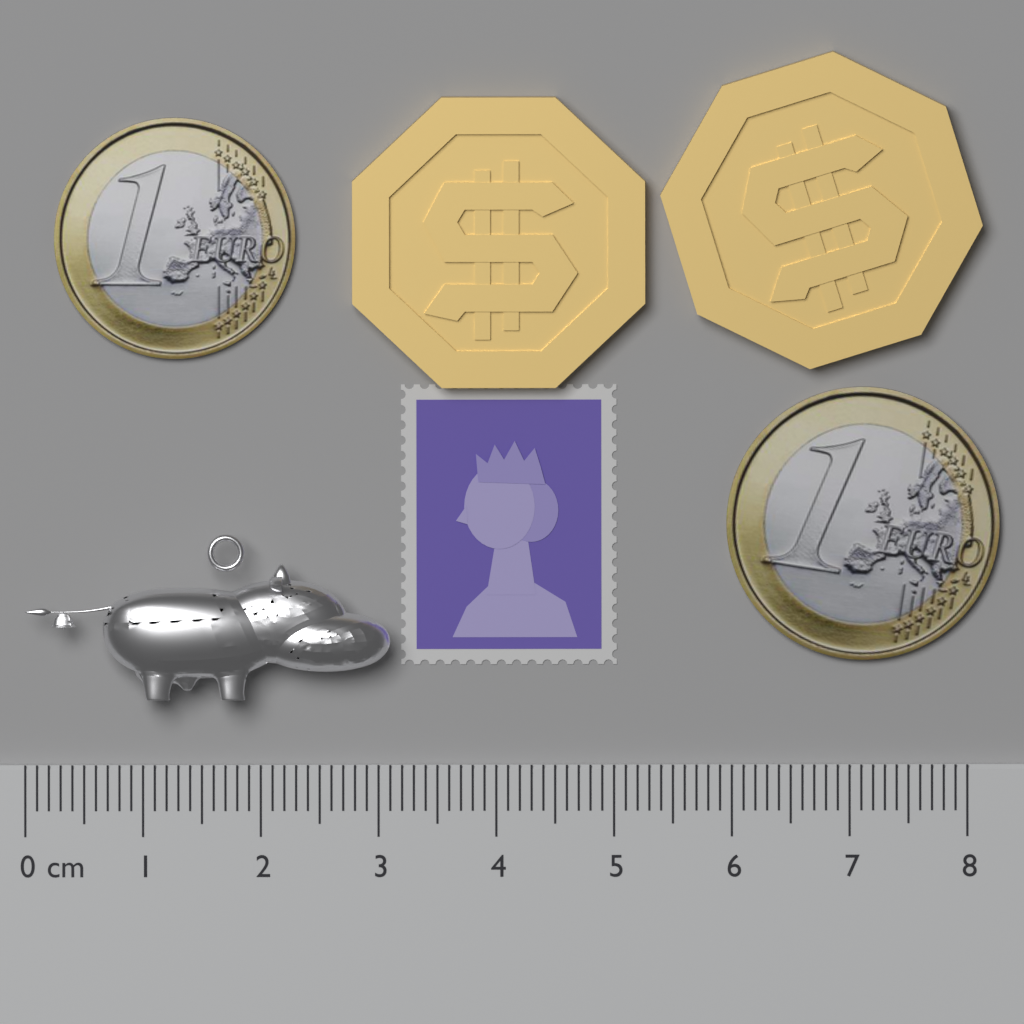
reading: 3.1 cm
